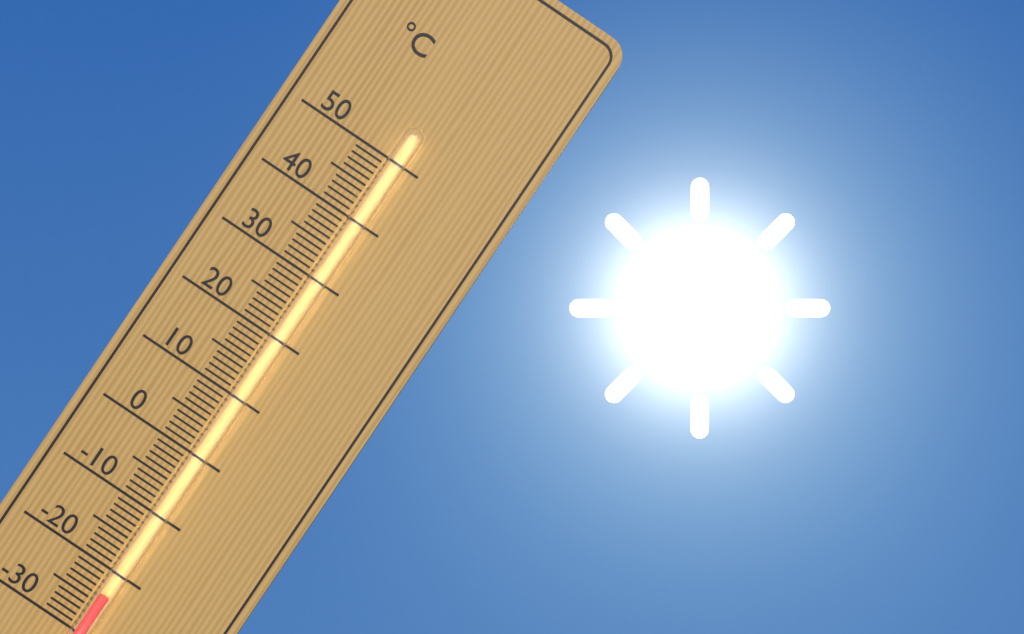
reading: -23 °C
